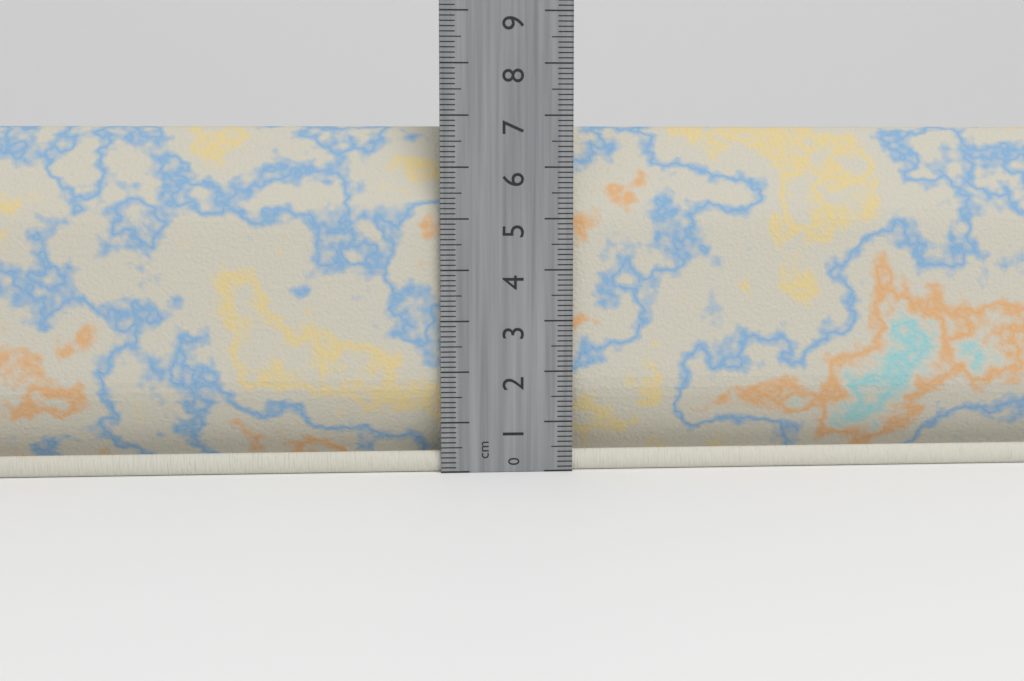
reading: 6.8 cm
